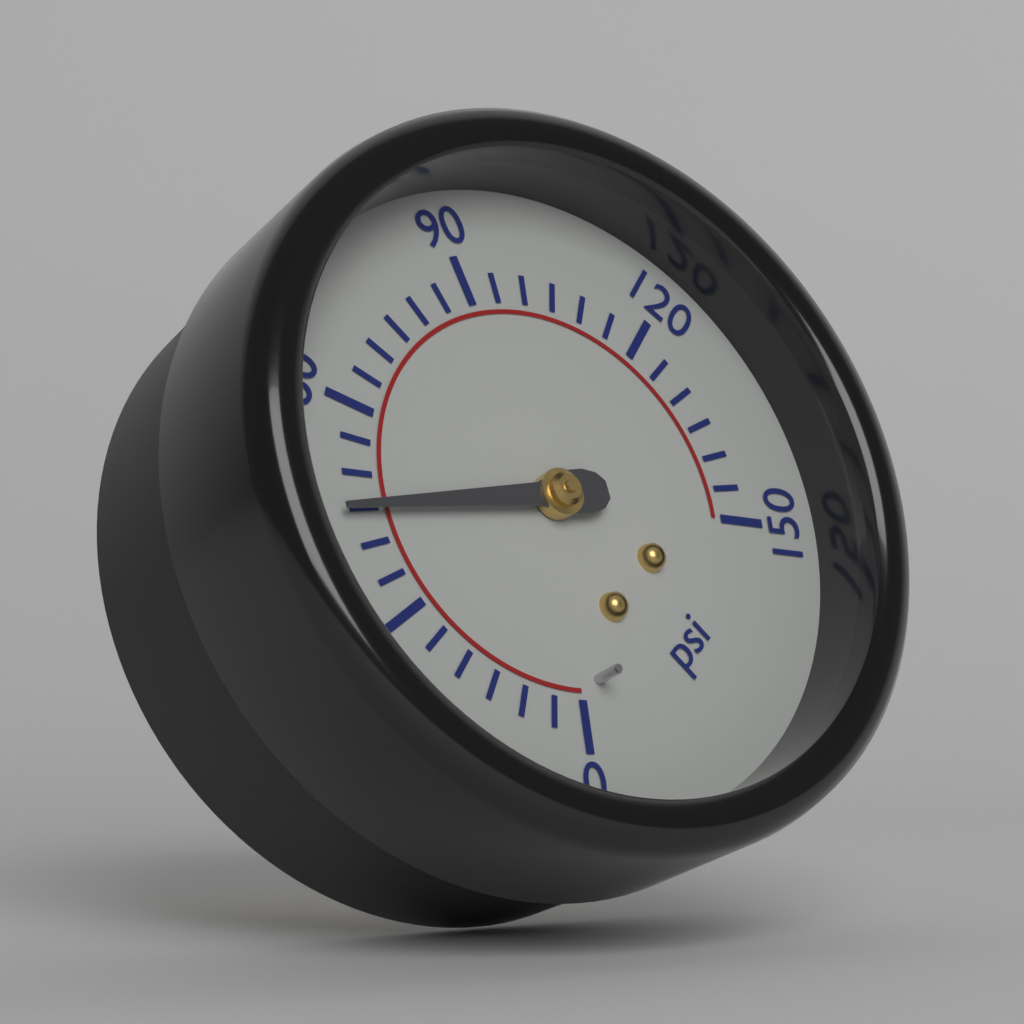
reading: 45 psi
